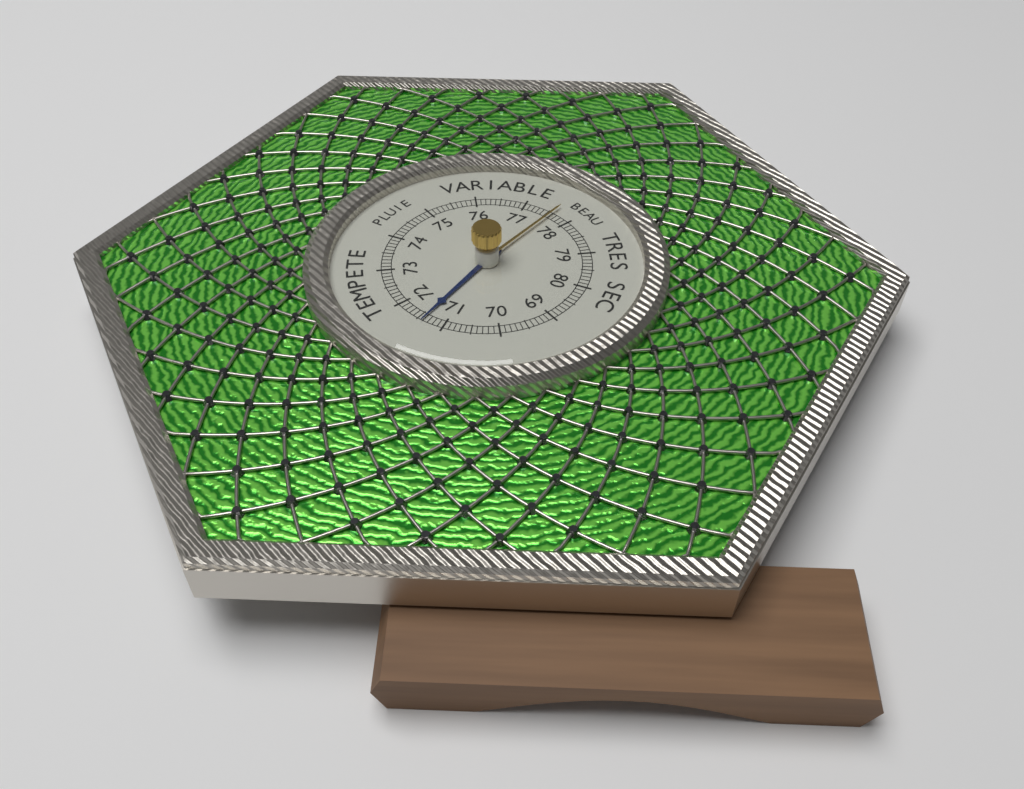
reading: 71.4 (no unit)
